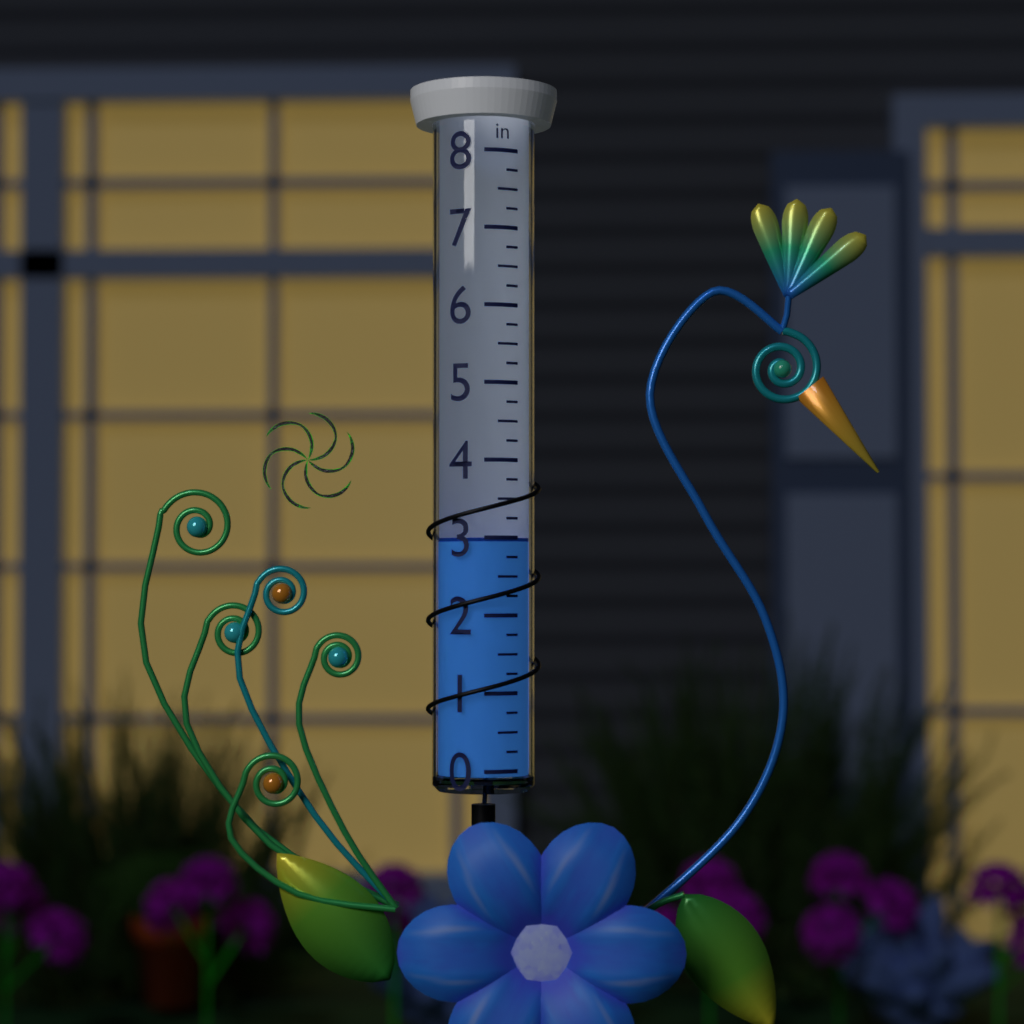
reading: 3.00 in
